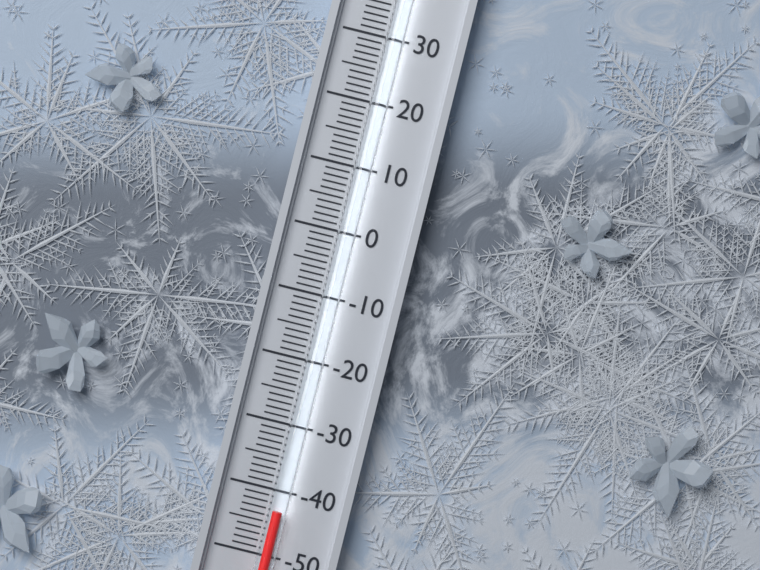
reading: -43 (no unit)
